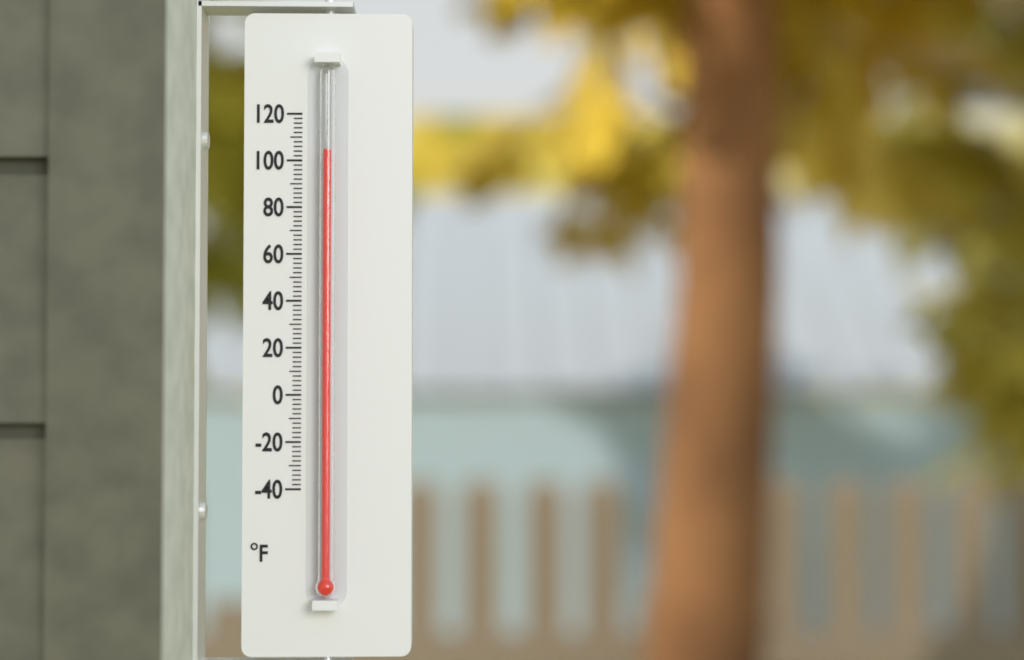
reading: 104 °F
